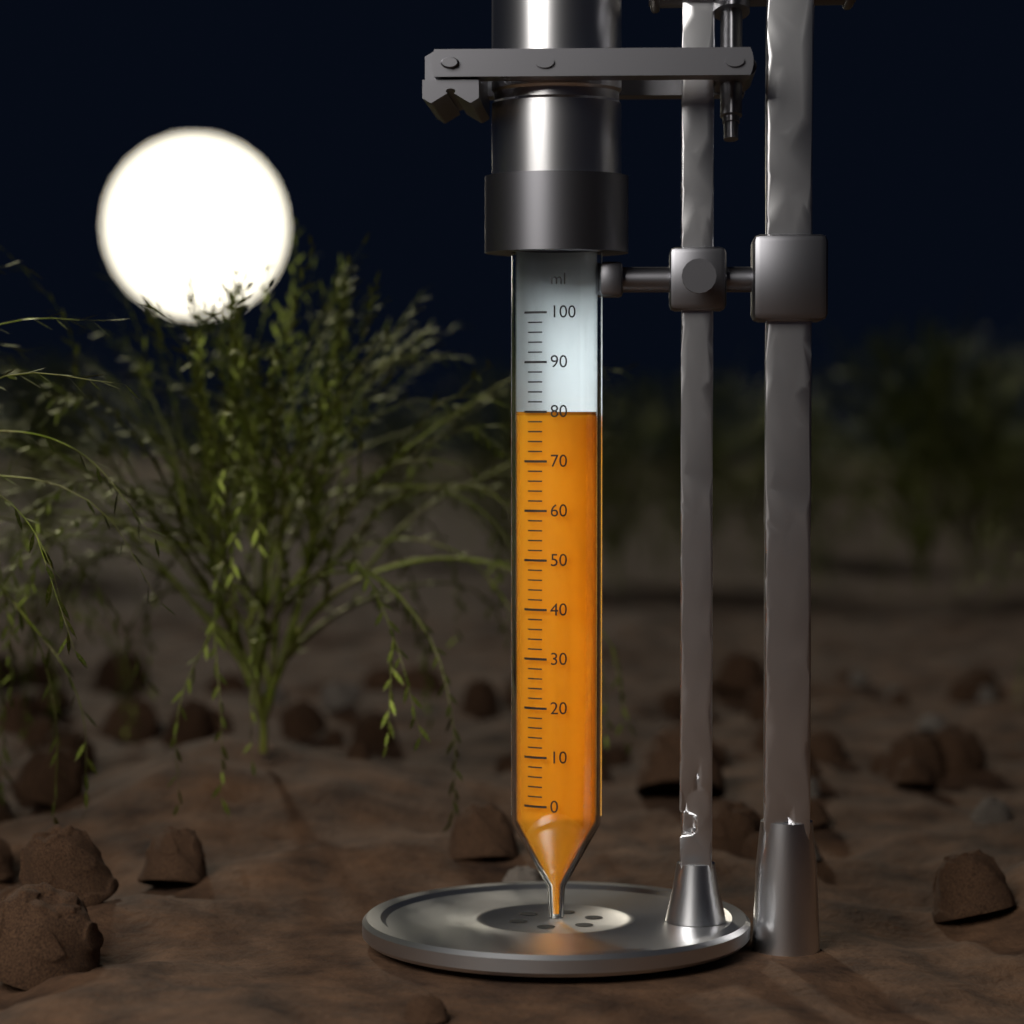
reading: 80 ml
